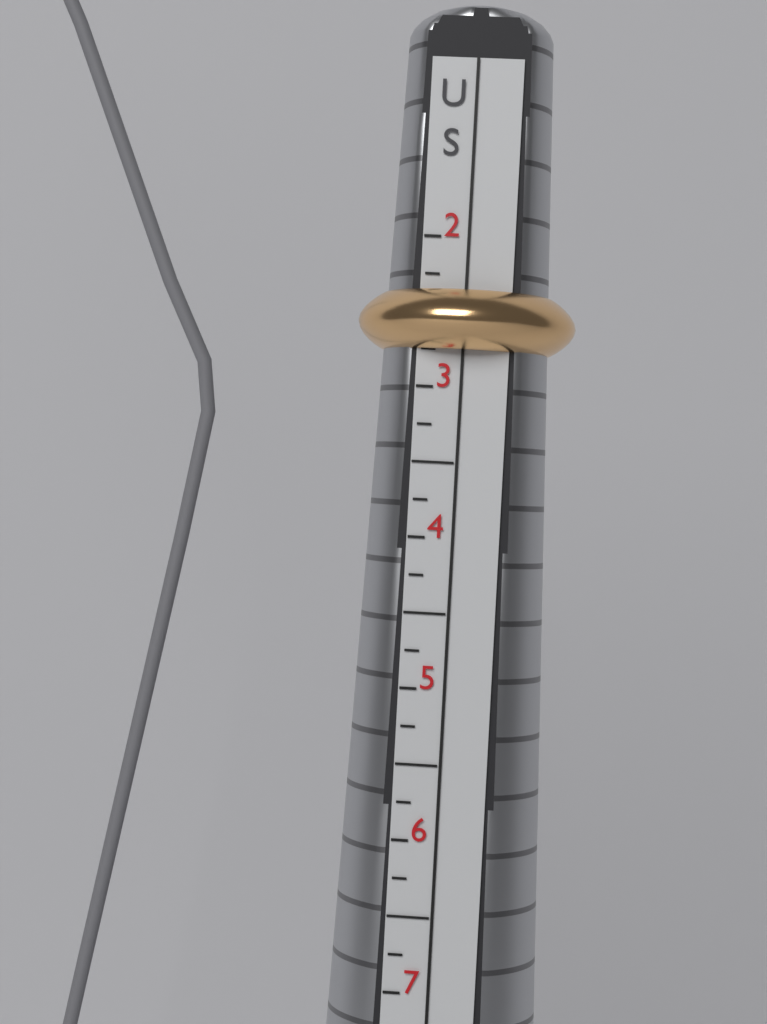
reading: 2.75 US
